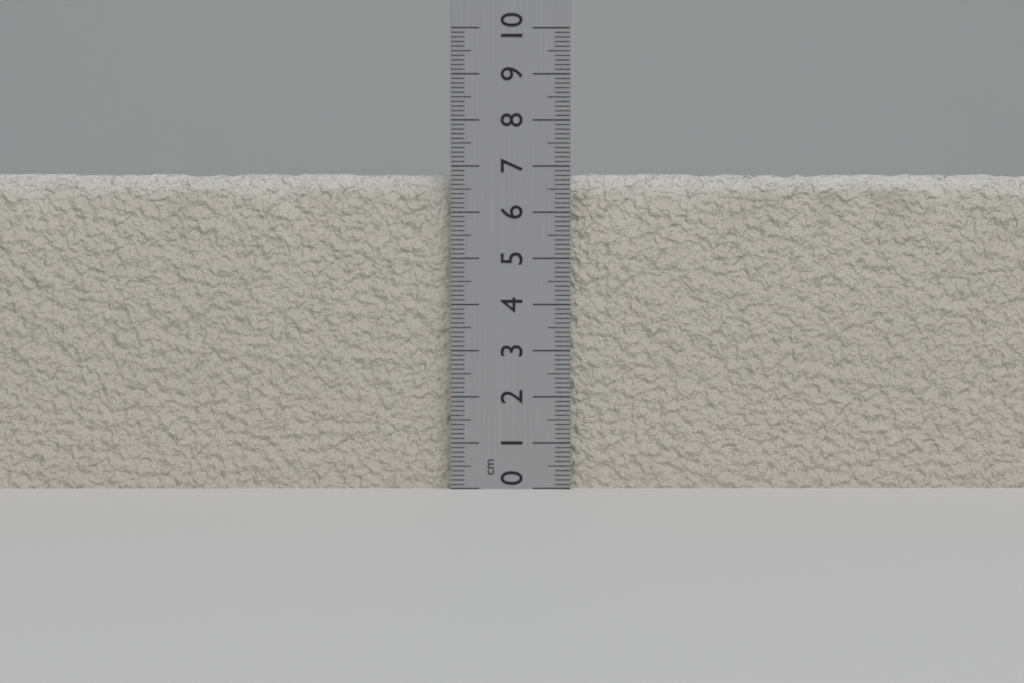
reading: 6.9 cm
